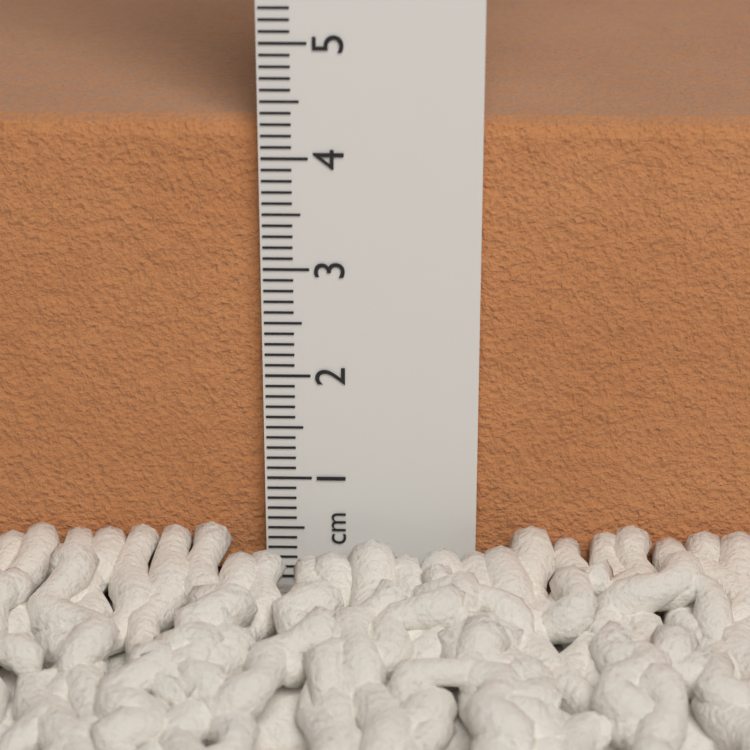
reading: 4.3 cm
